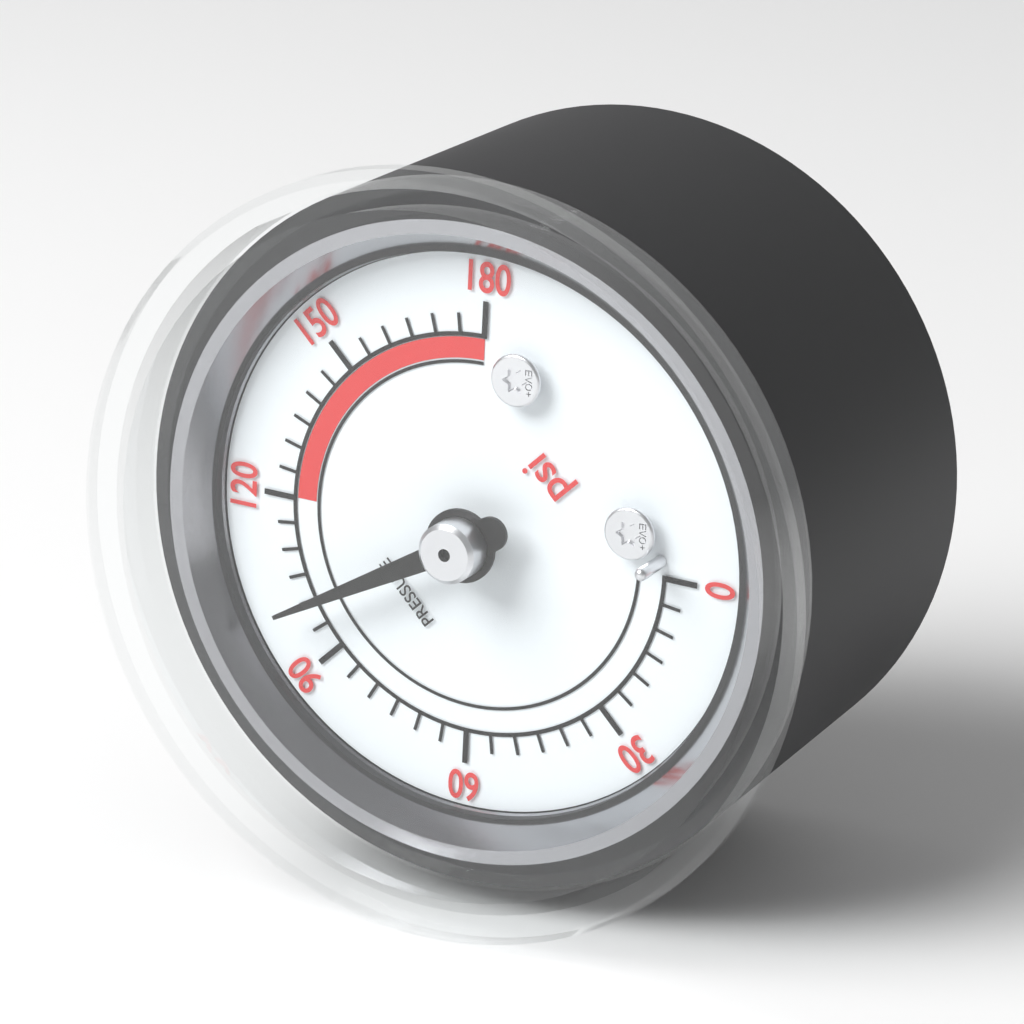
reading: 100 psi
